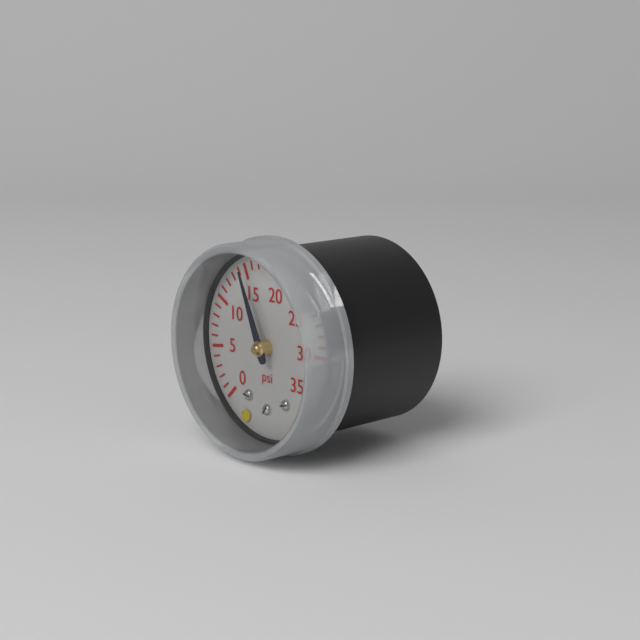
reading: 15 psi
